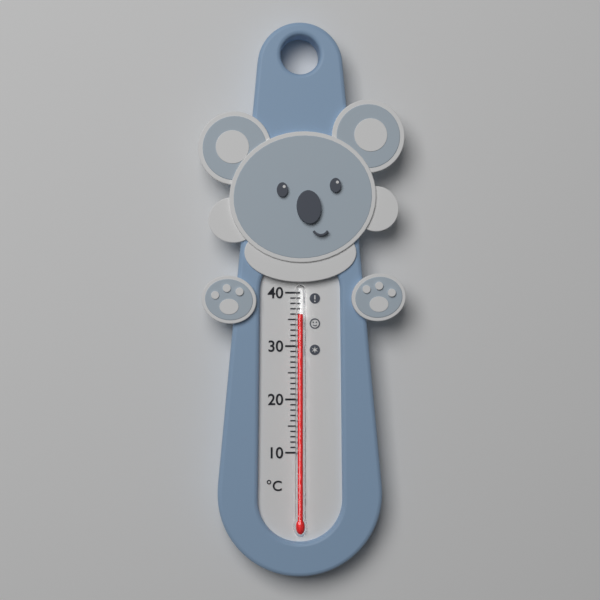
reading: 36 °C
